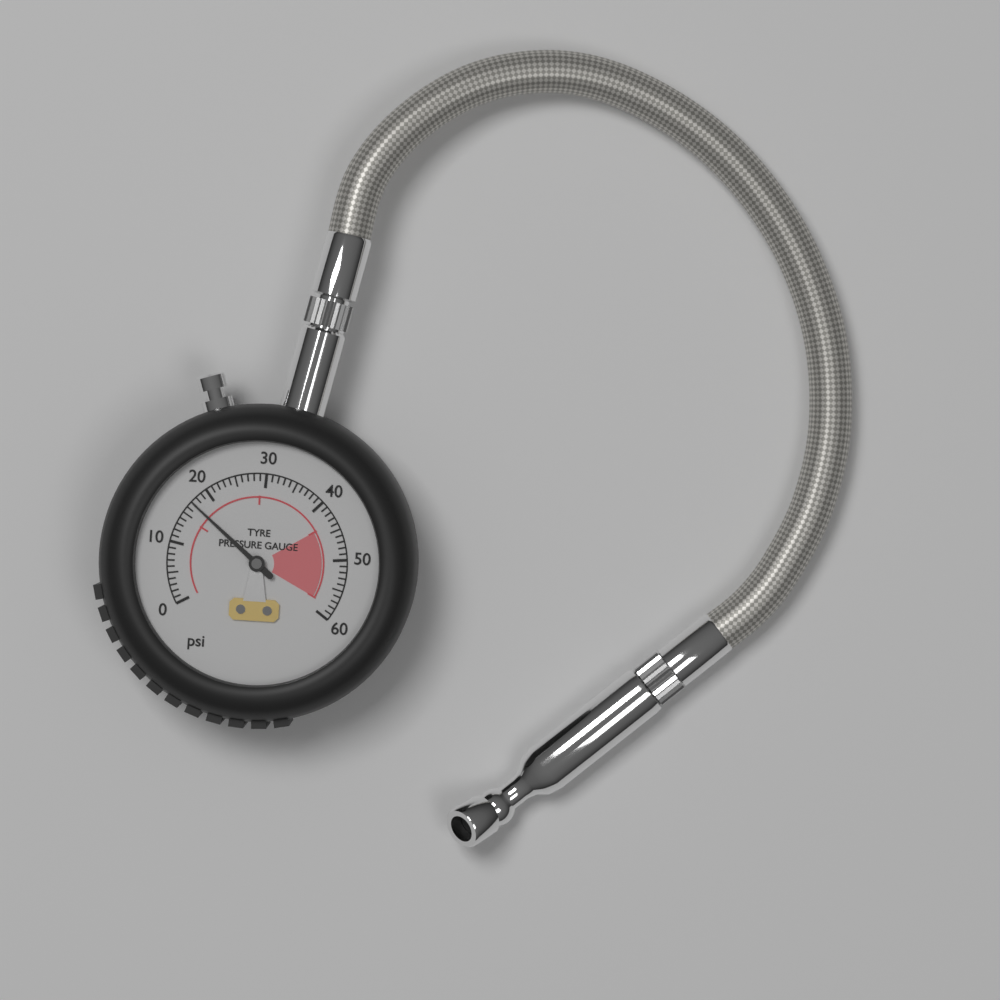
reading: 17 psi
